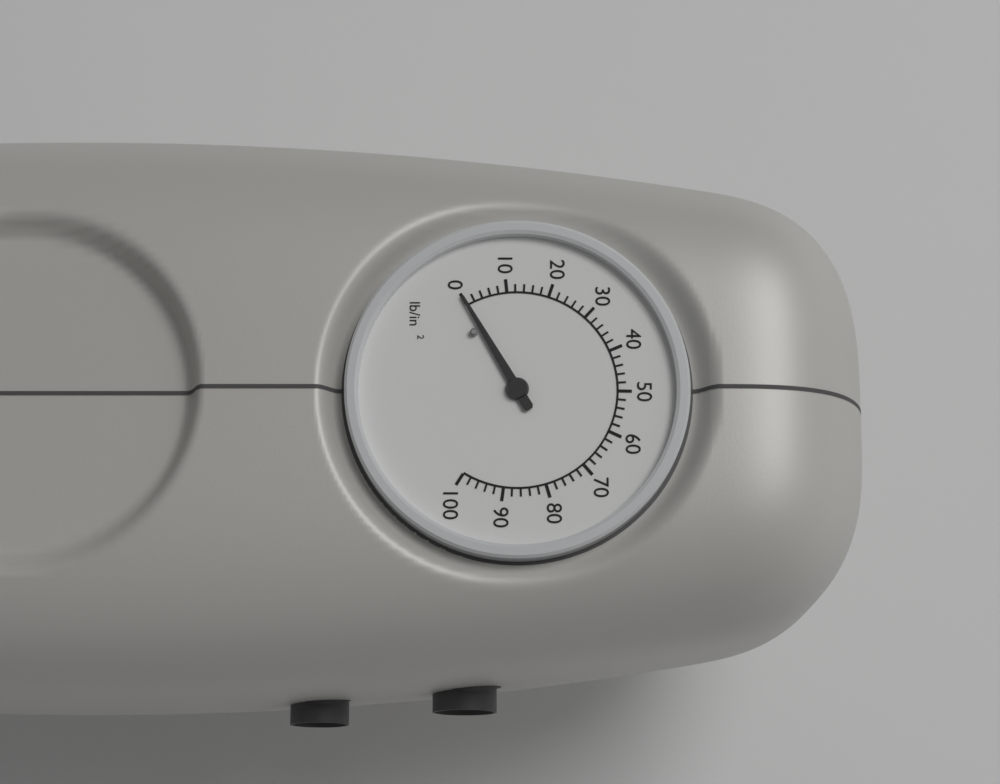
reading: 0 lb/in²
